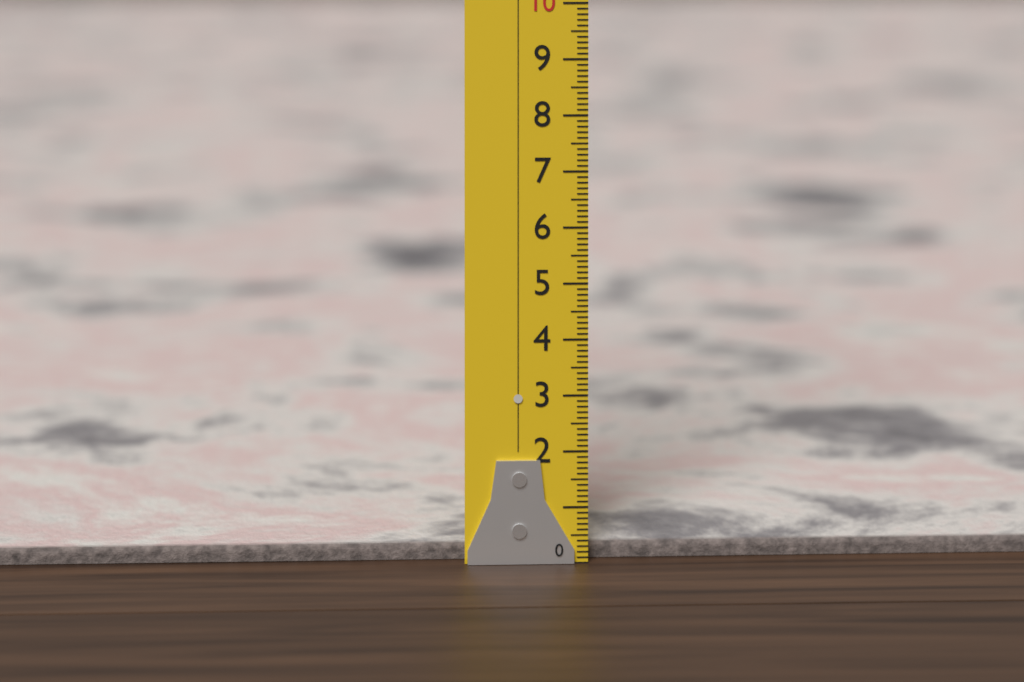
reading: 0.3 (no unit)
